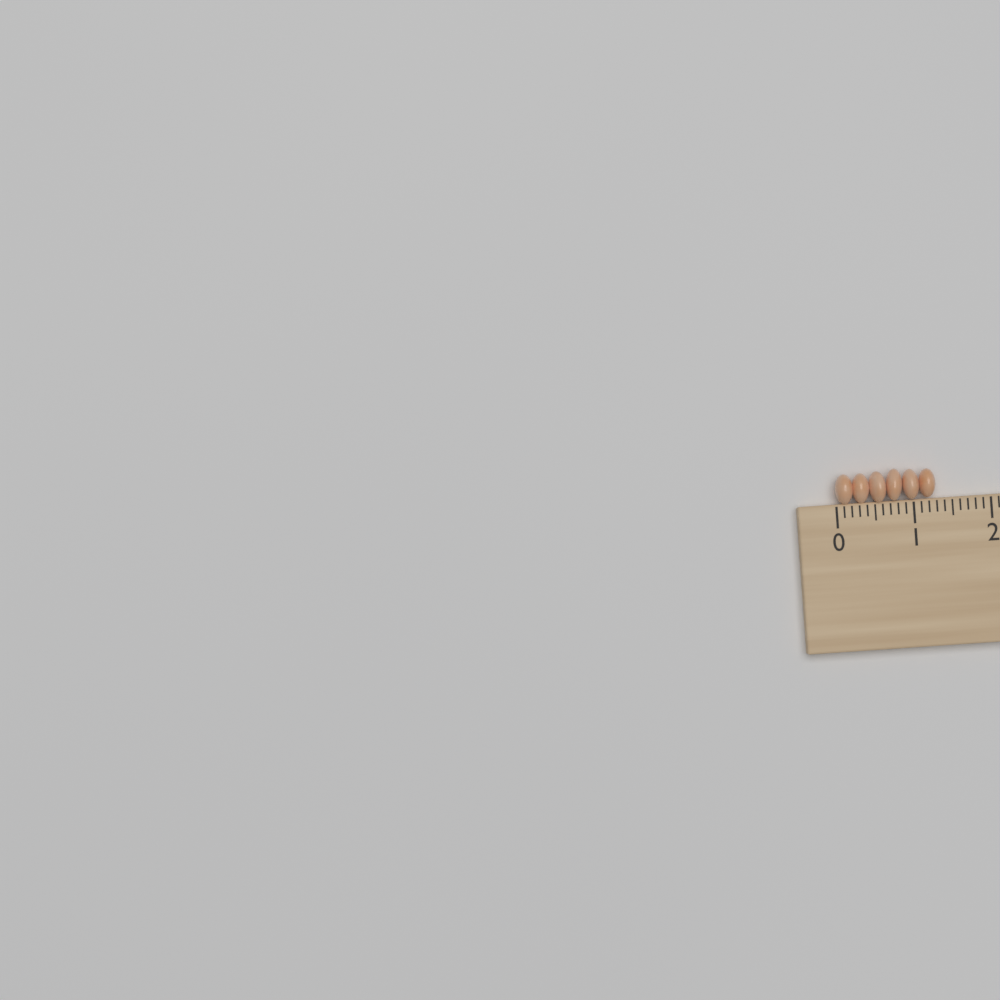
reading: 1.3 cm
